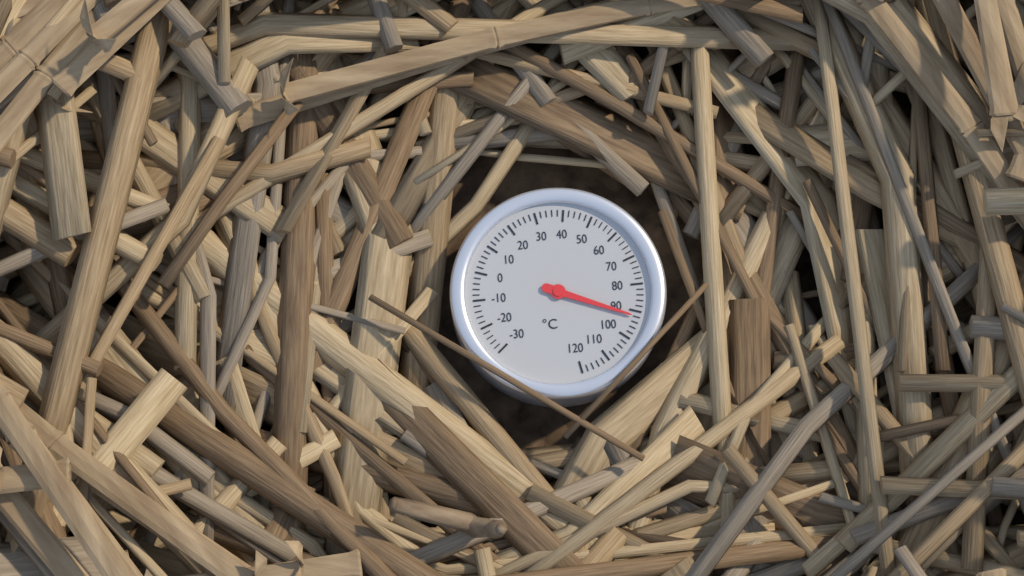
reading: 92 °C
